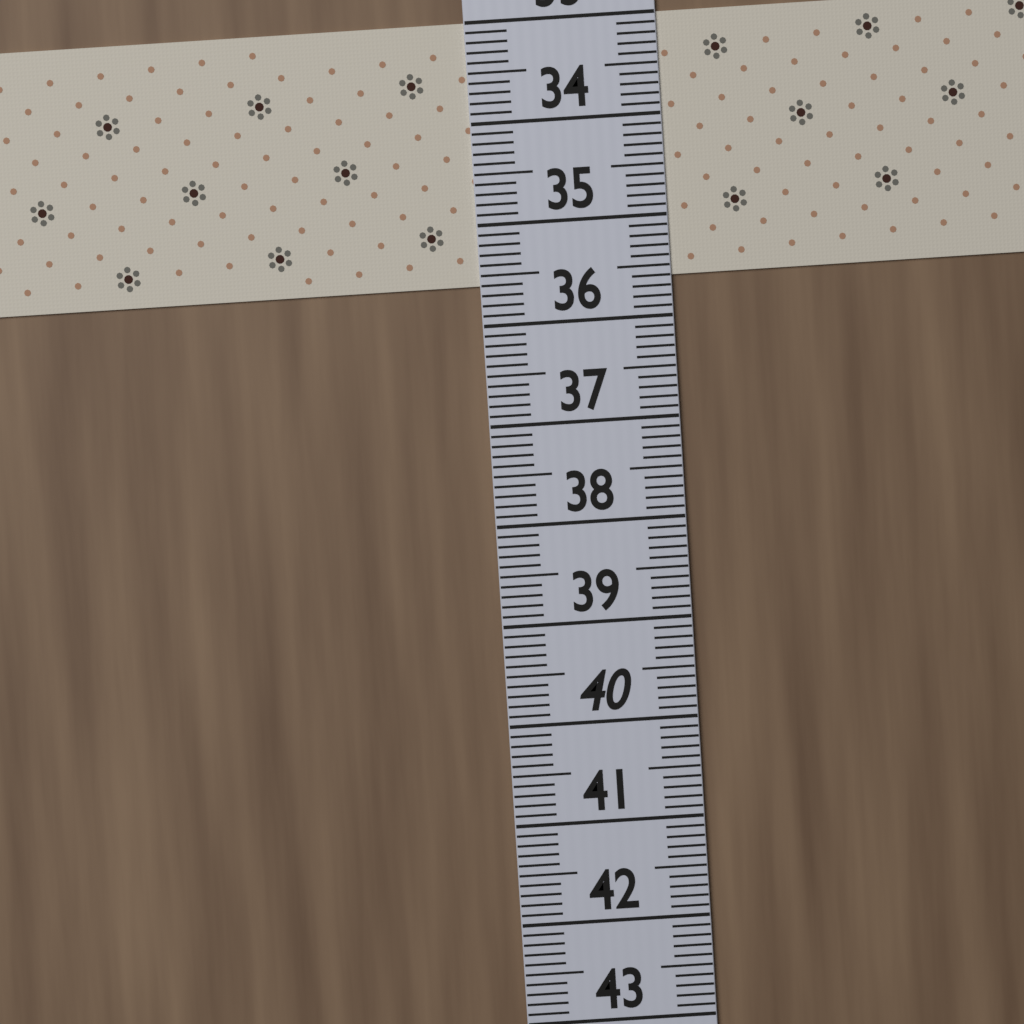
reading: 35.6 (no unit)
